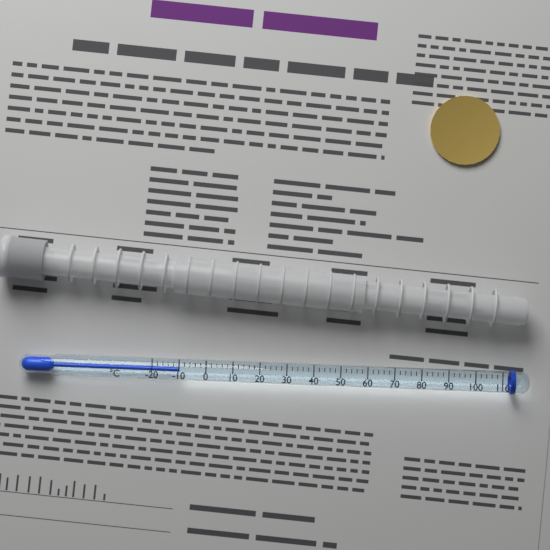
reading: -10 °C
